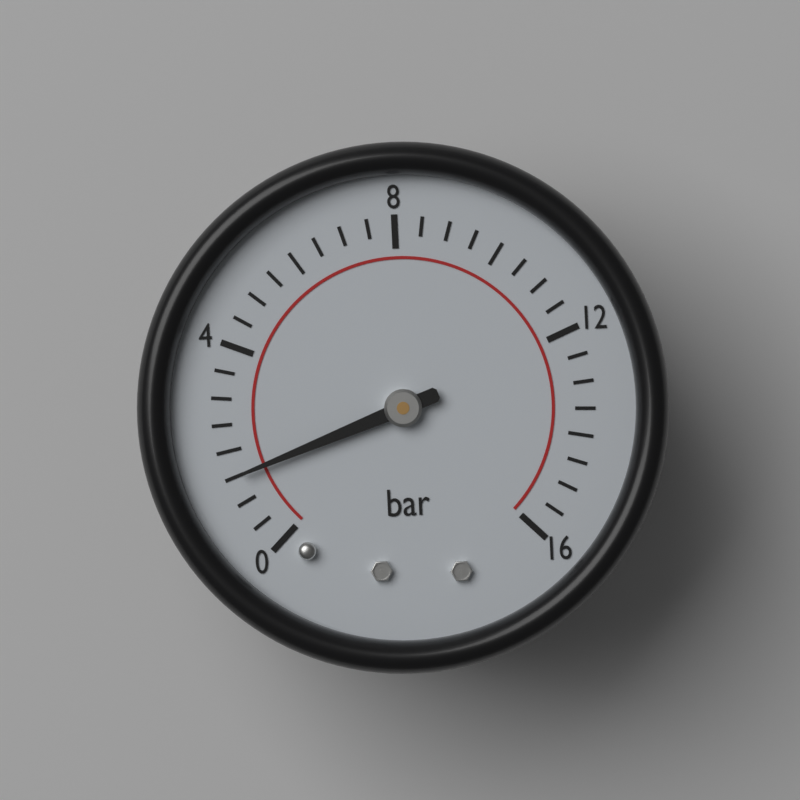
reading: 1.5 bar
